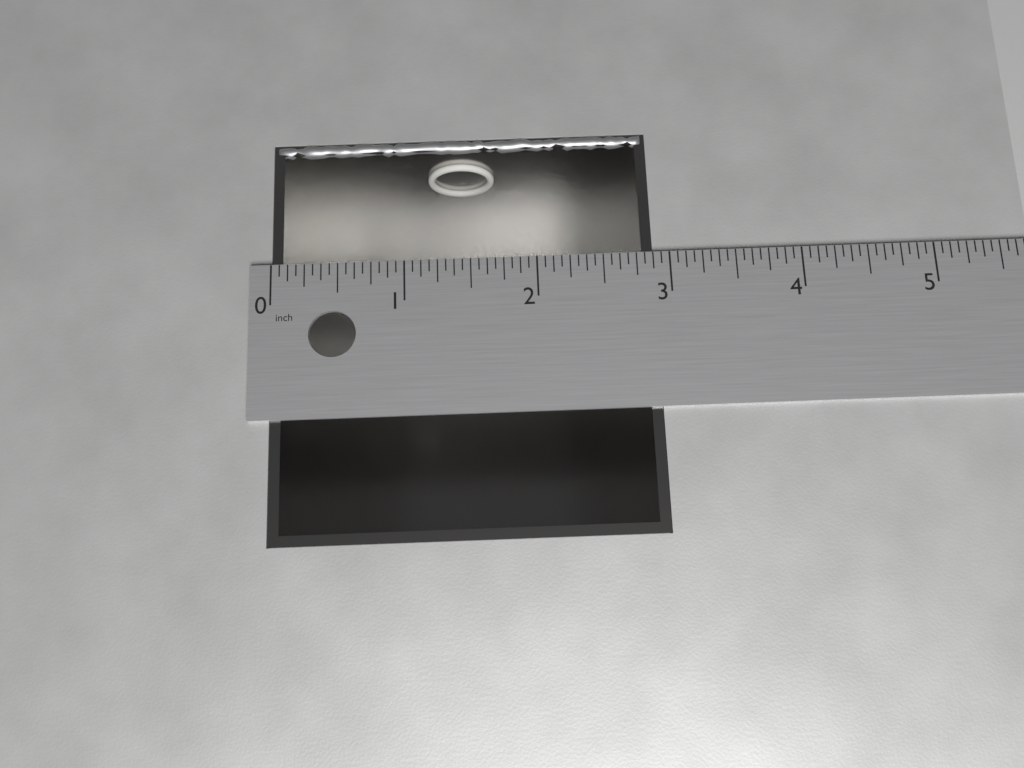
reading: 2.8750 in
